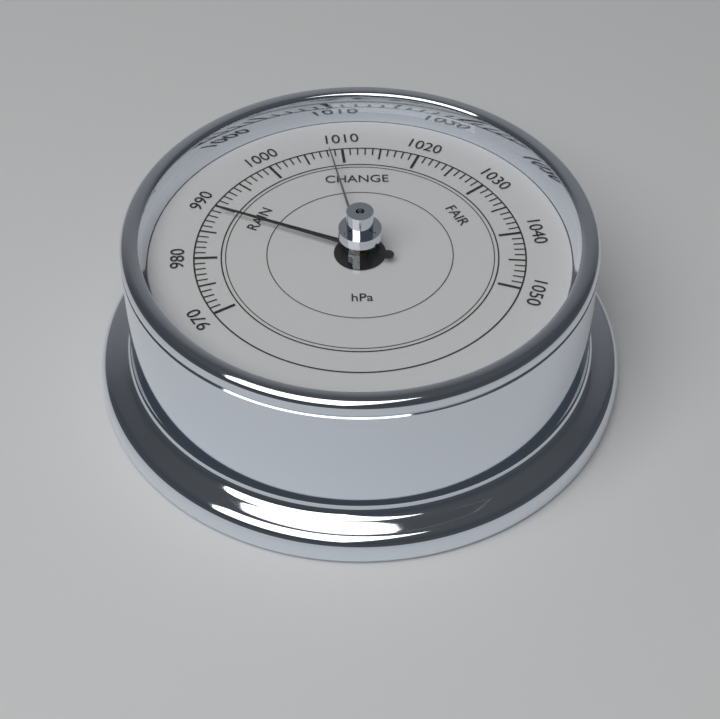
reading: 989 hPa
